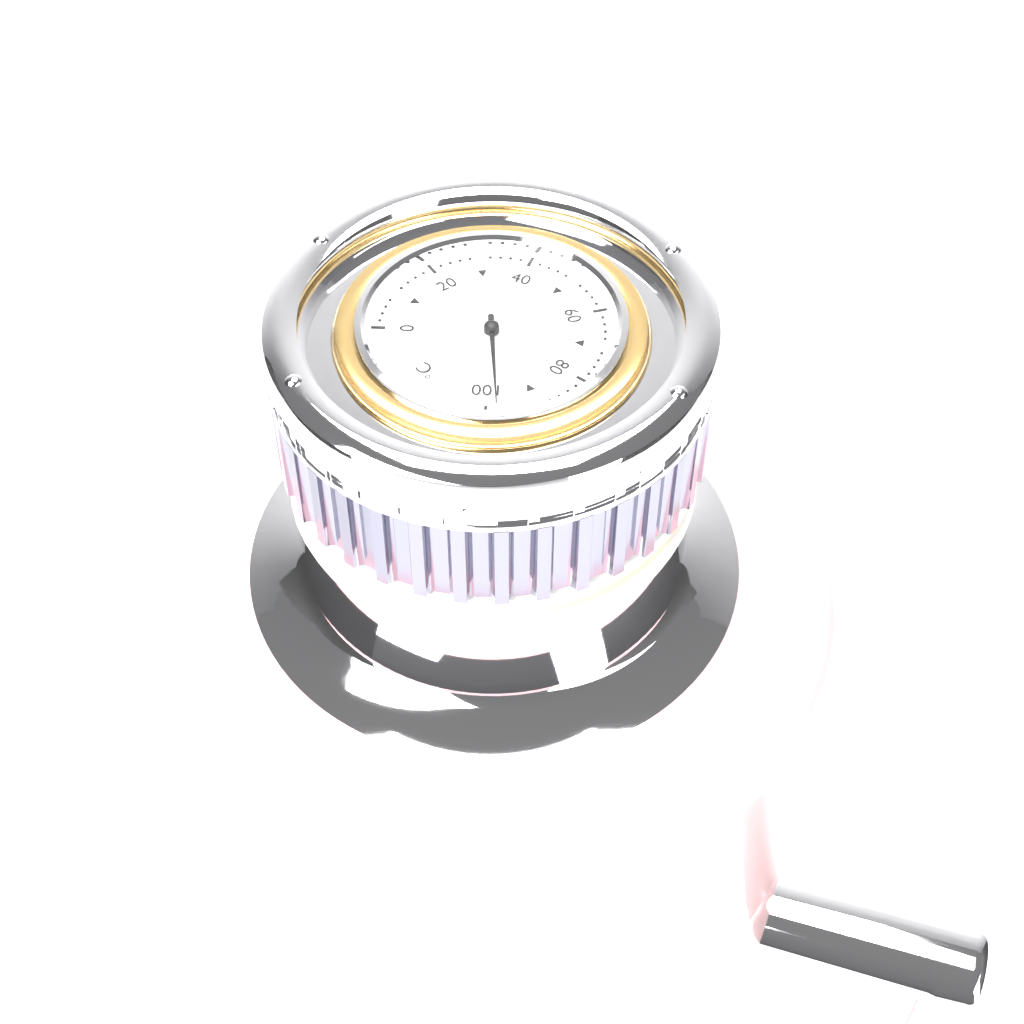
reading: 98 °C
